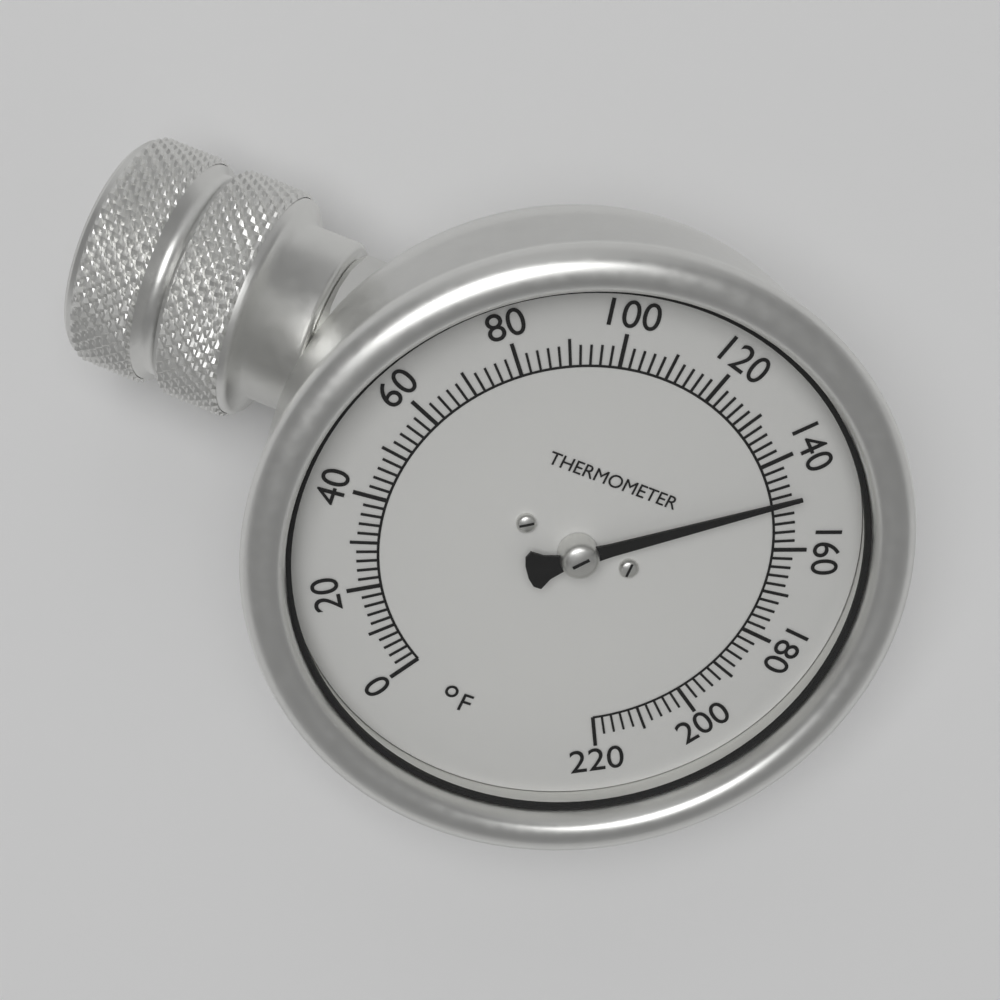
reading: 148 °F
